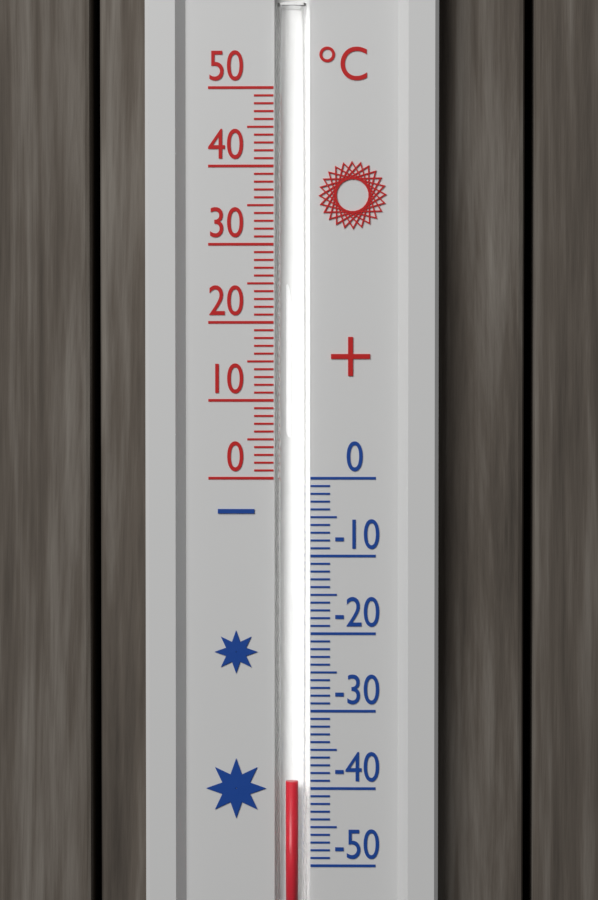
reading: -39 °C
